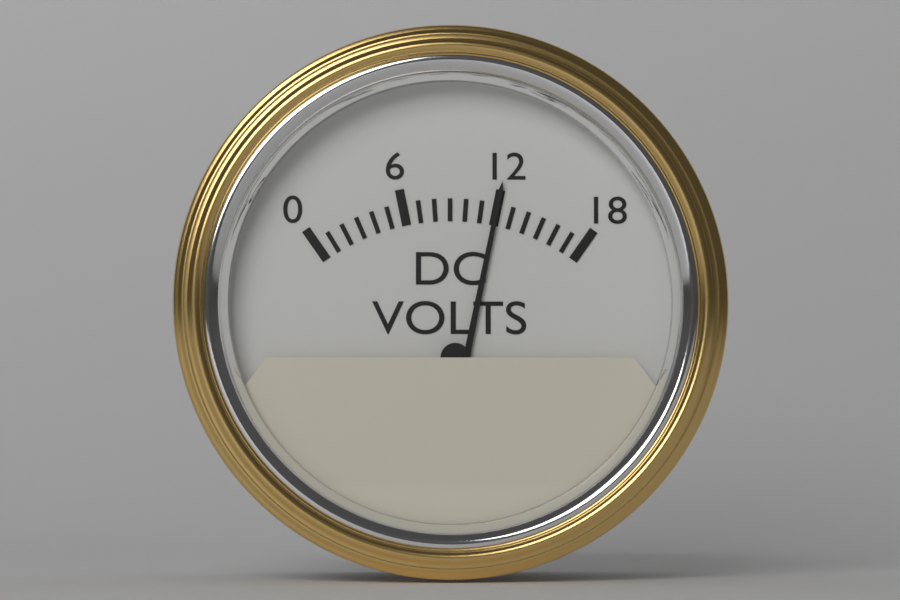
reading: 12 V
